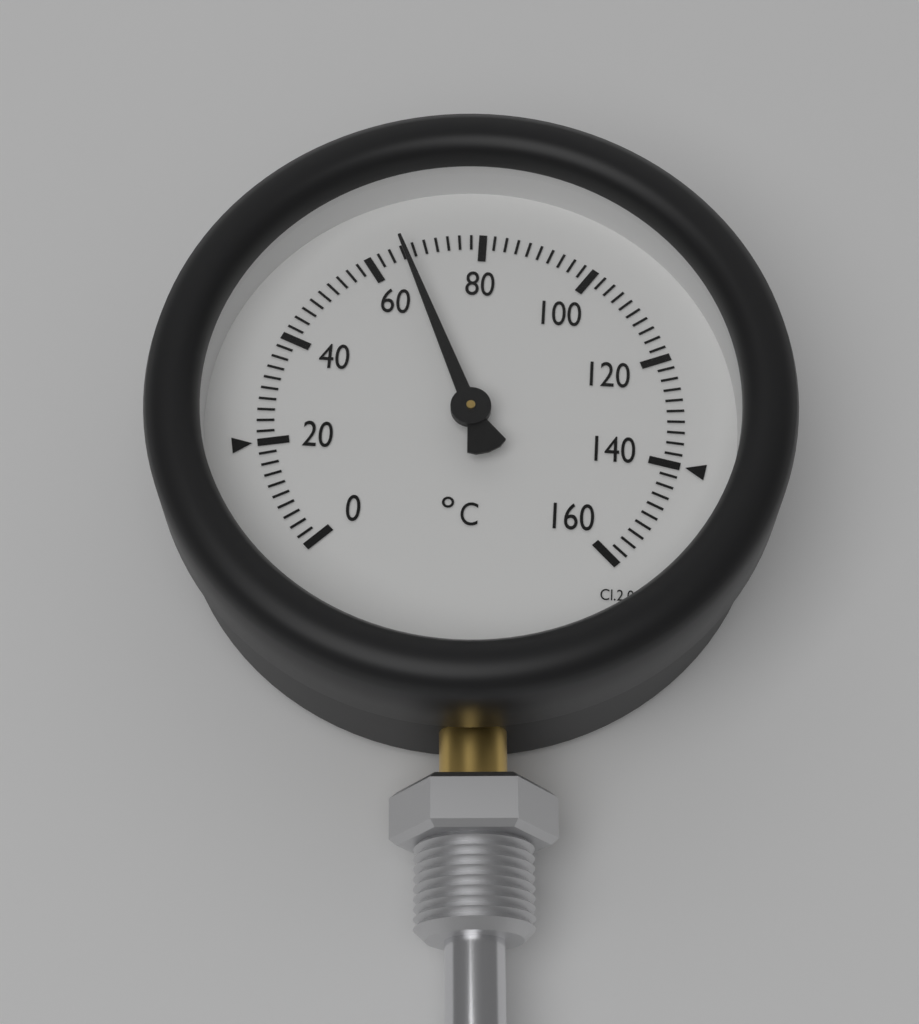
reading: 66 °C
